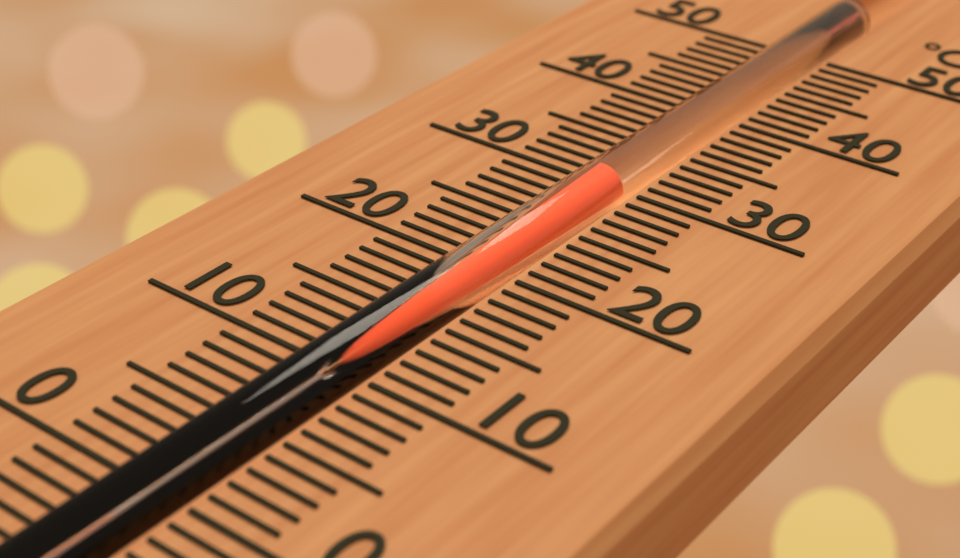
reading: 30 °C
